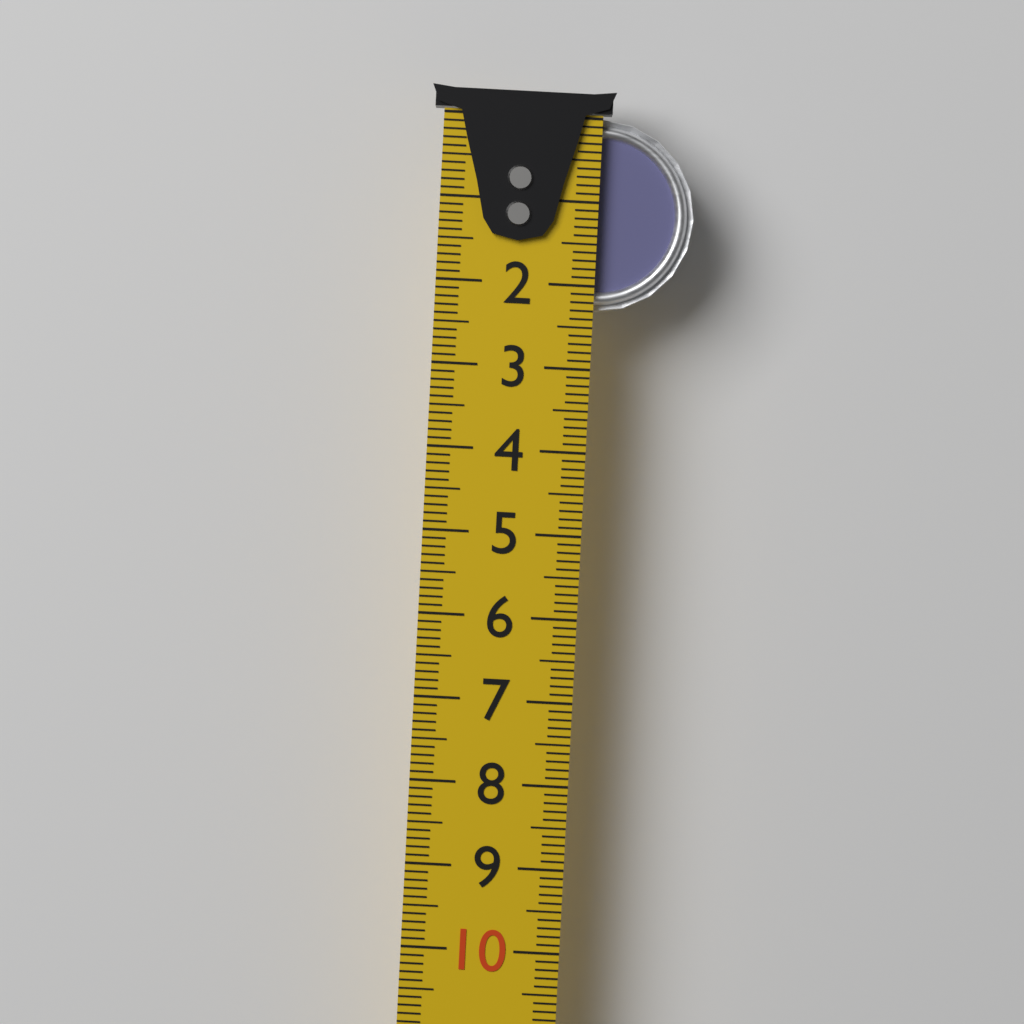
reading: 2.3 cm
